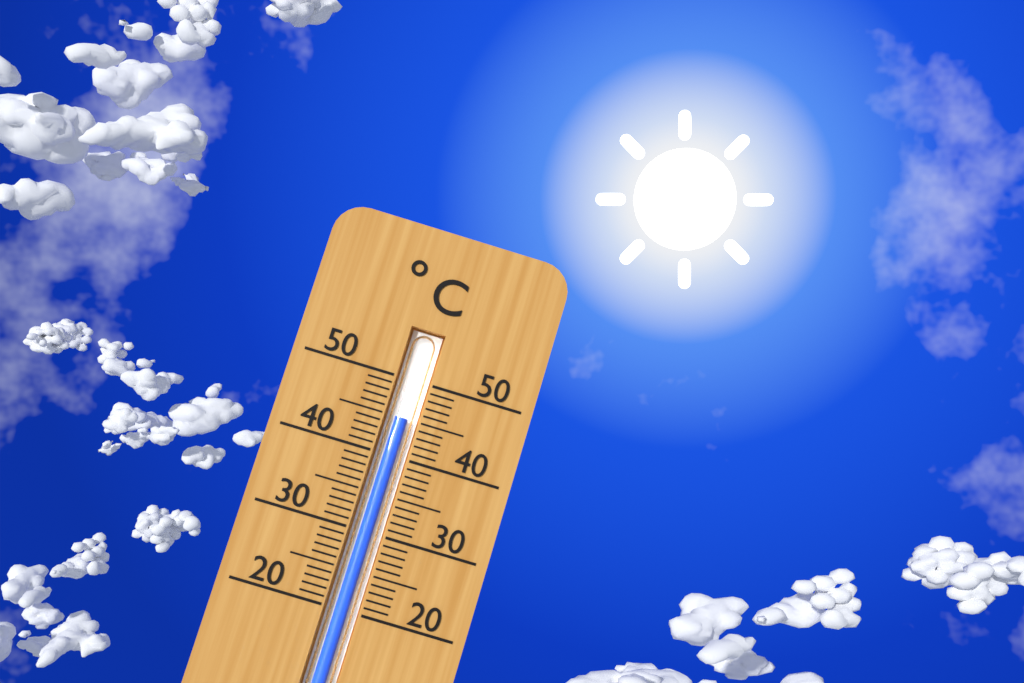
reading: 45 °C
